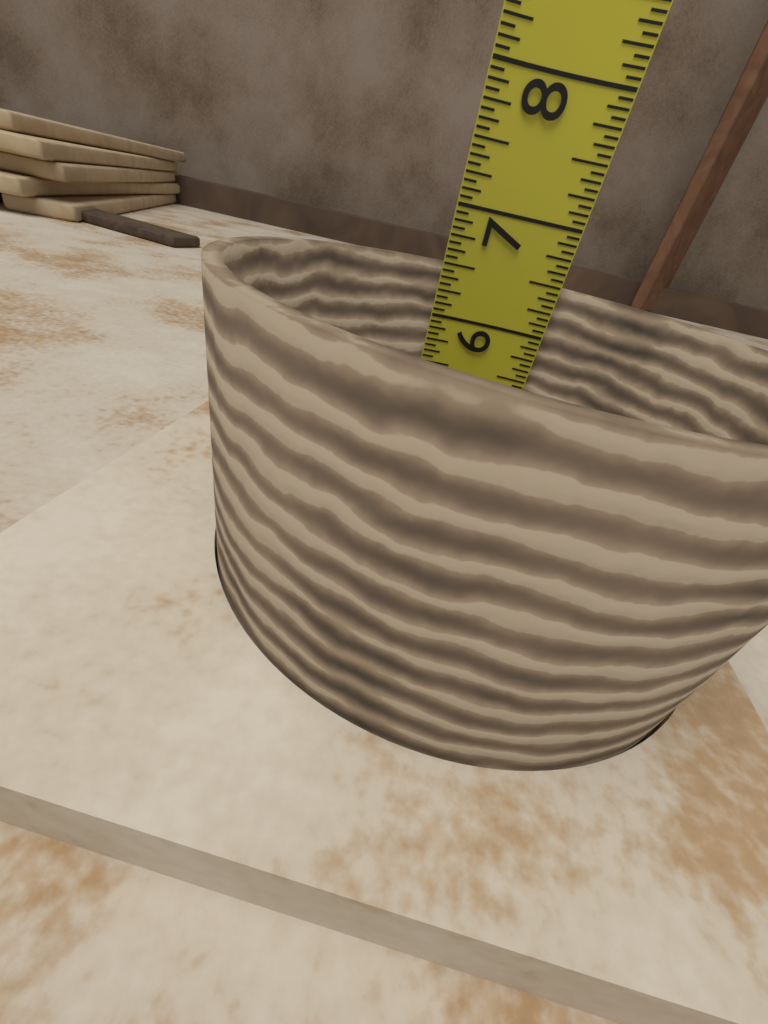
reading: 6.5000 in
